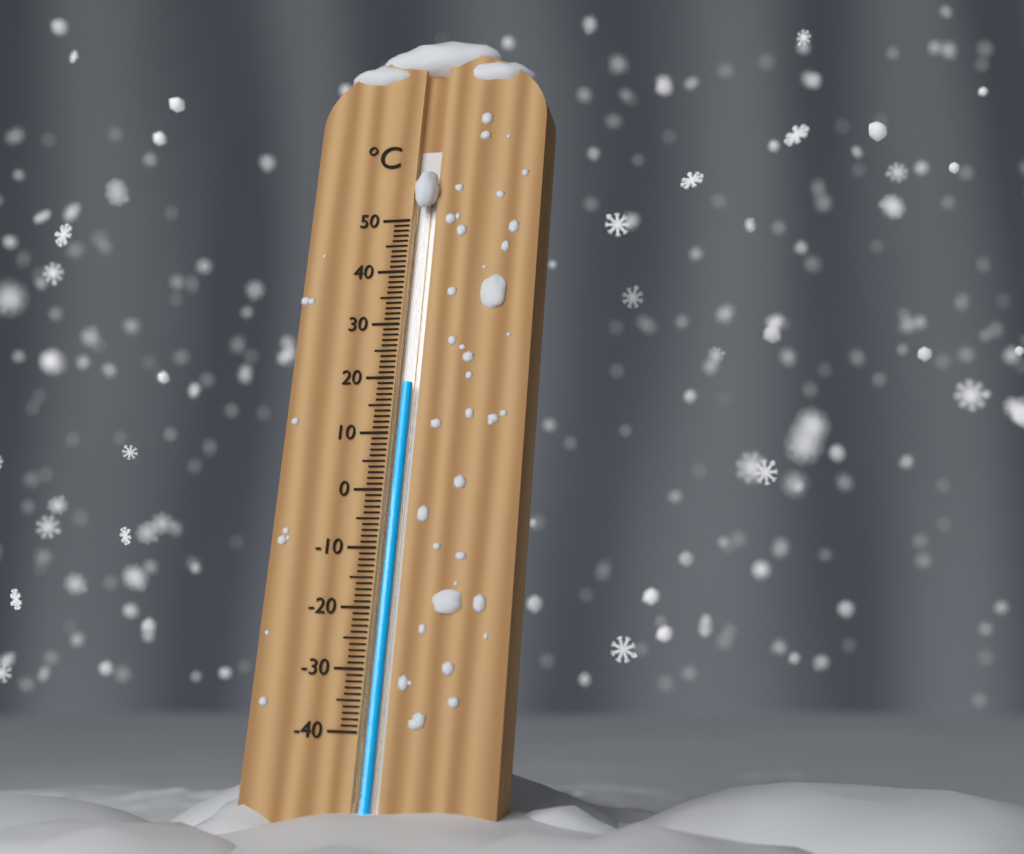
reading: 19 °C
